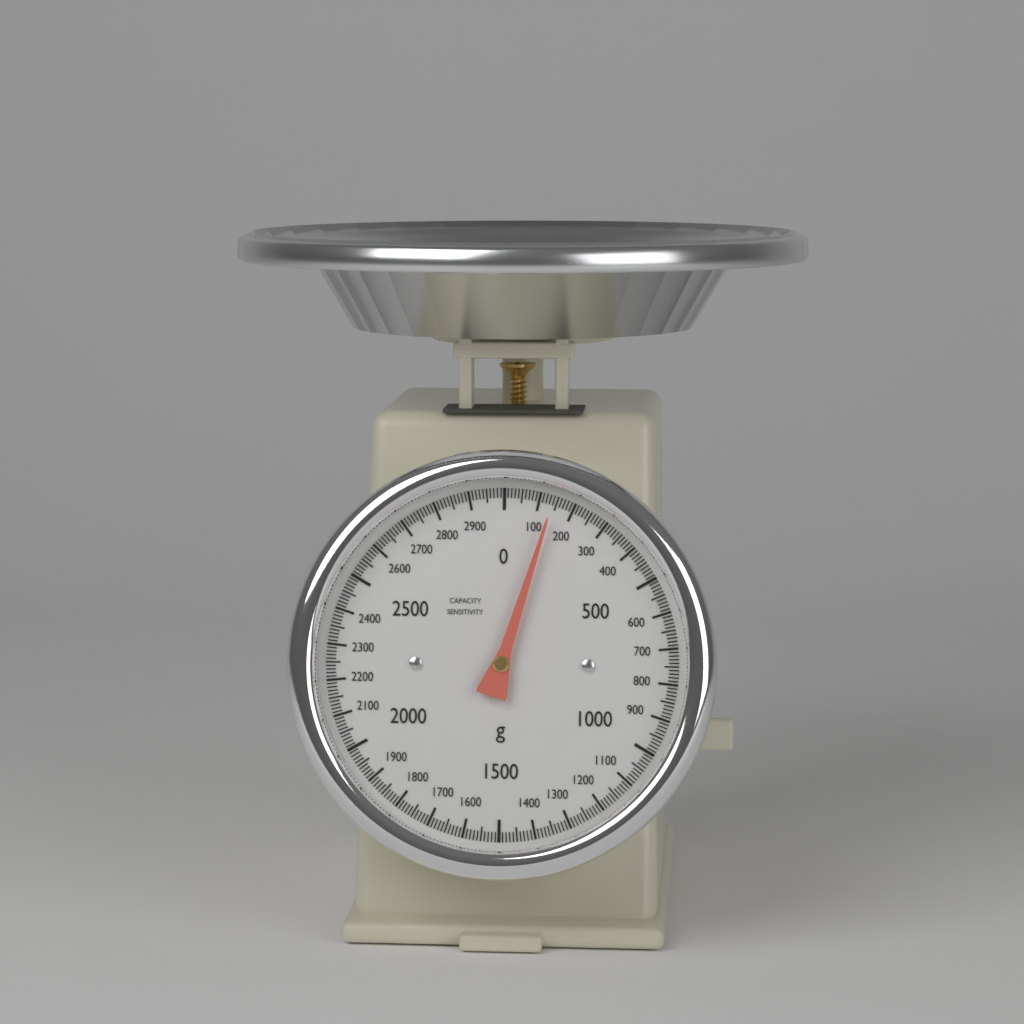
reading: 140 g
